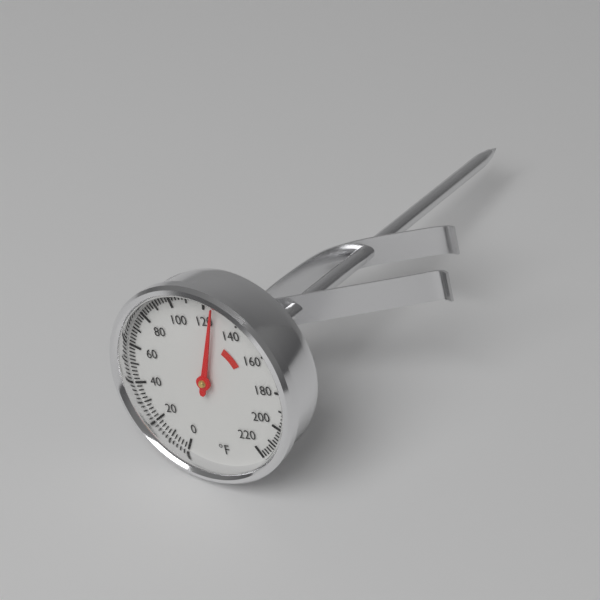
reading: 126 °F
